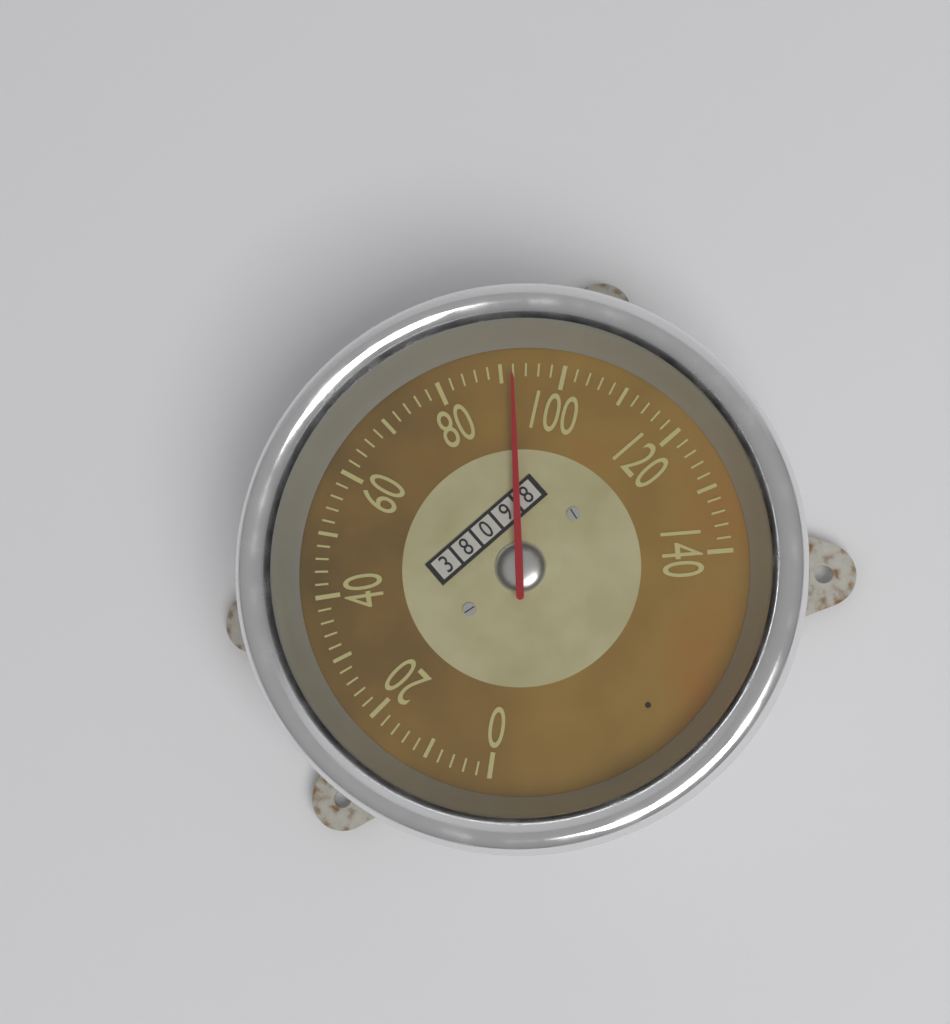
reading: 92 (no unit)
